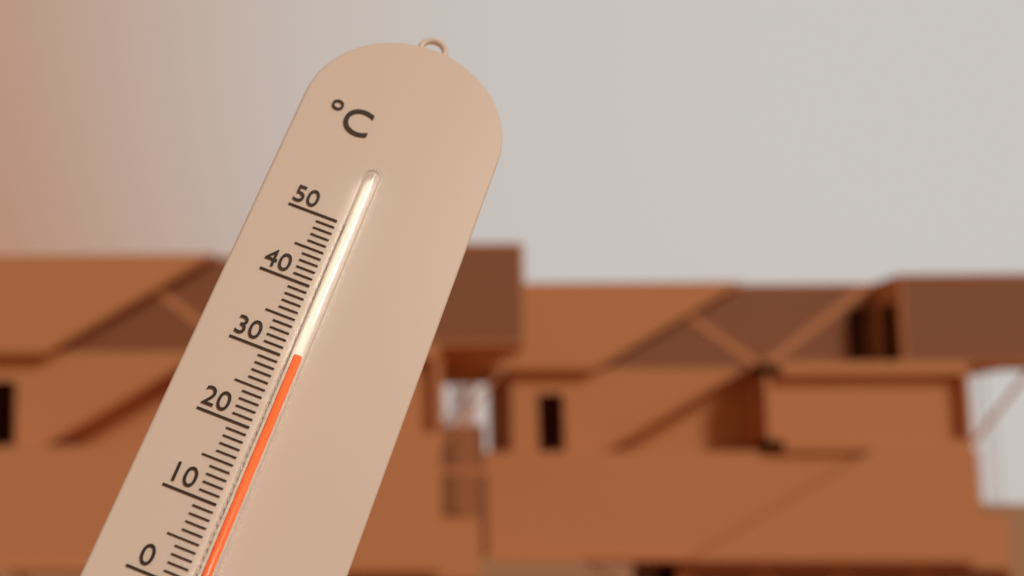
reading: 30 °C
